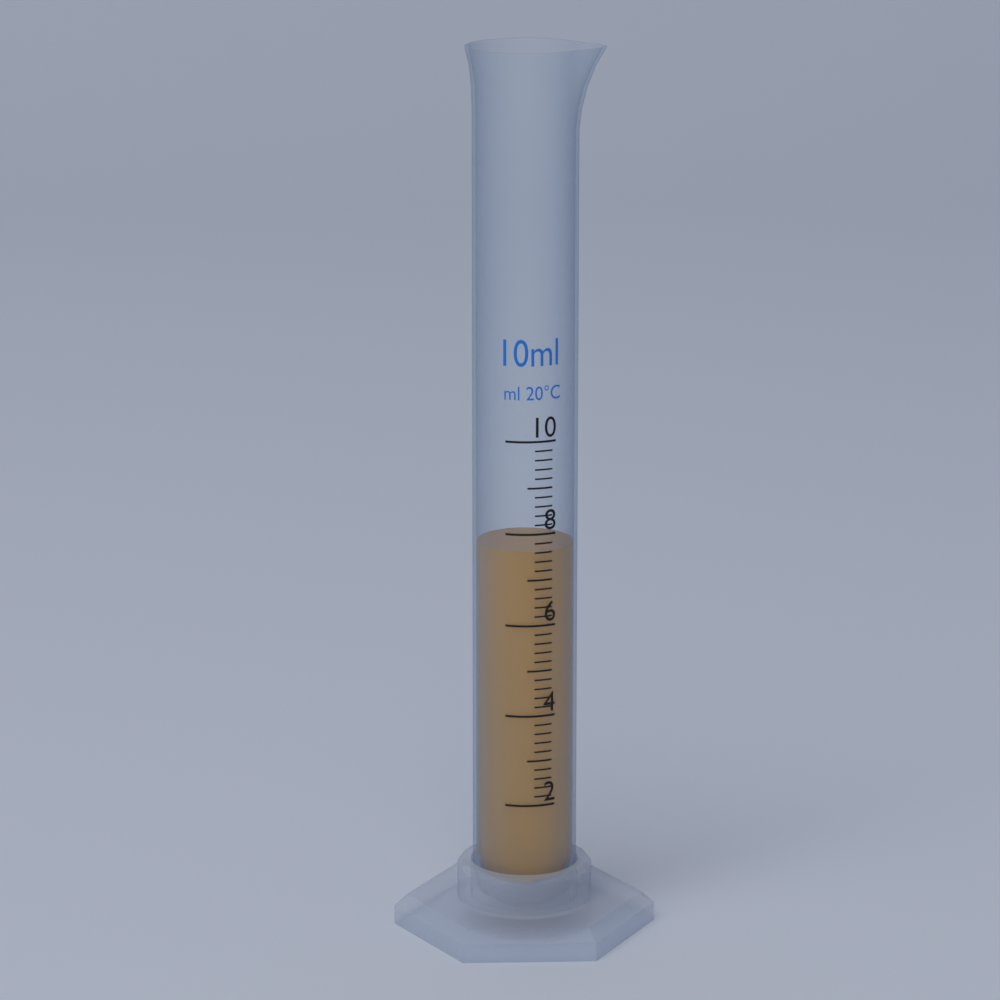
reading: 7.6 ml
